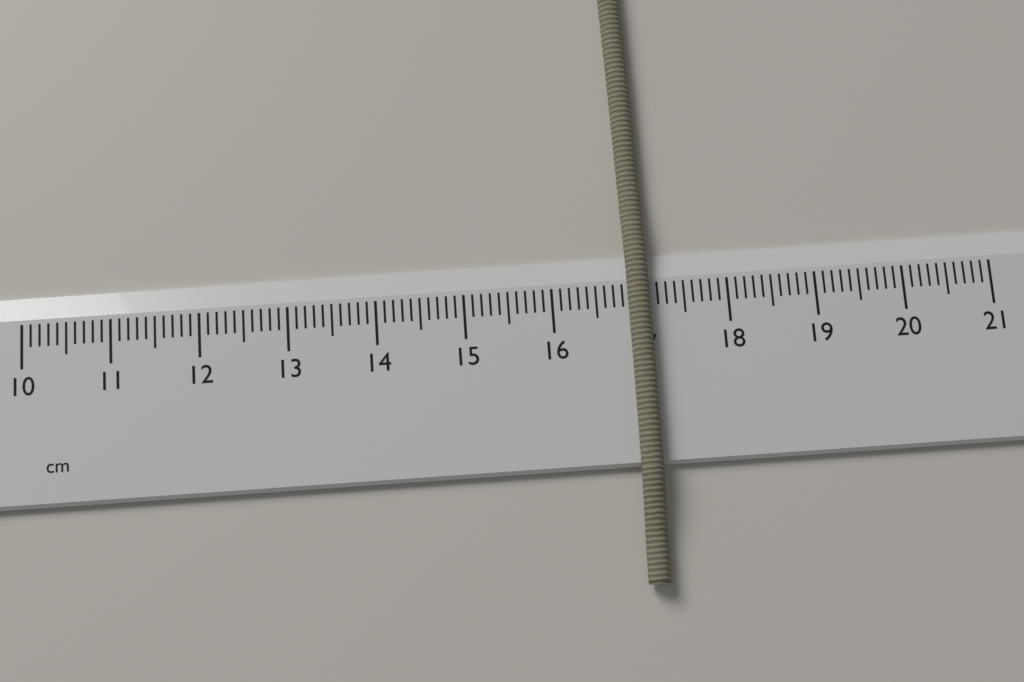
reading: 17.1 cm
